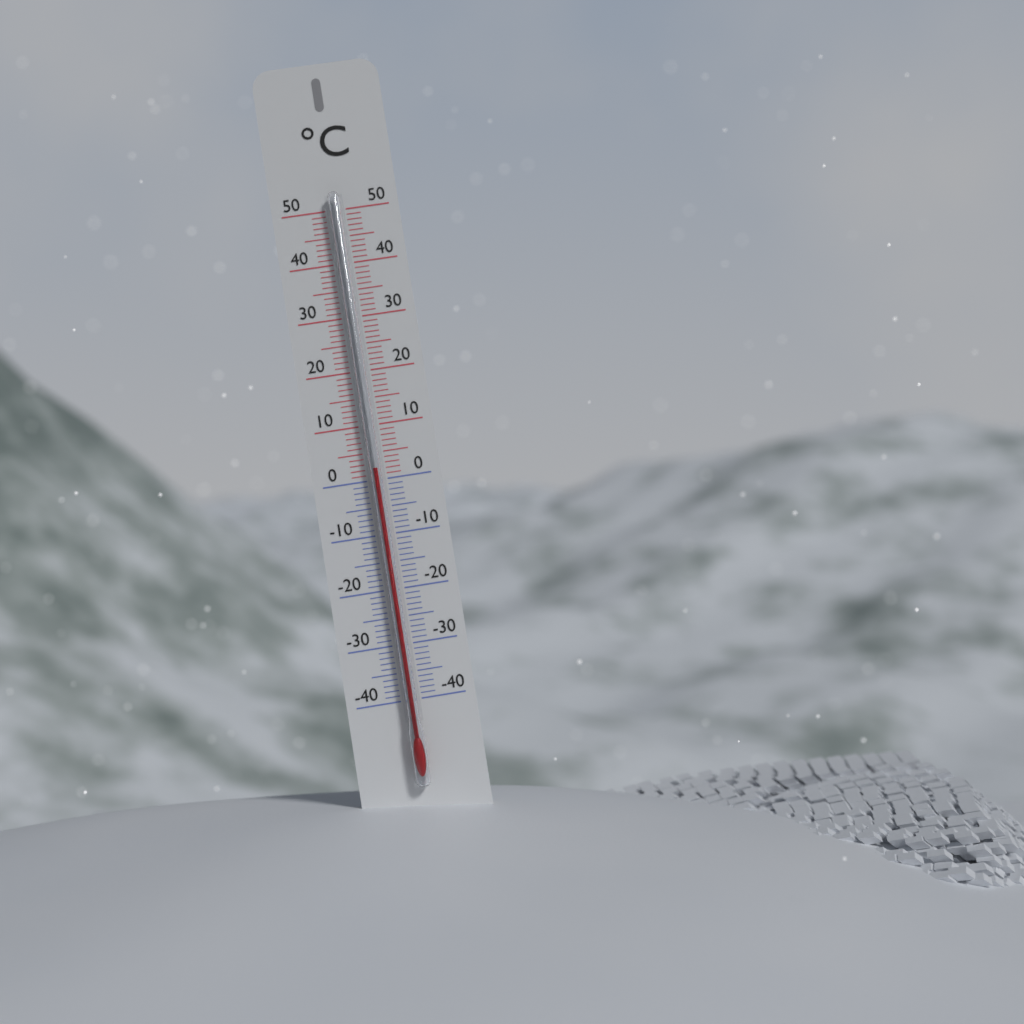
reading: 2 °C
